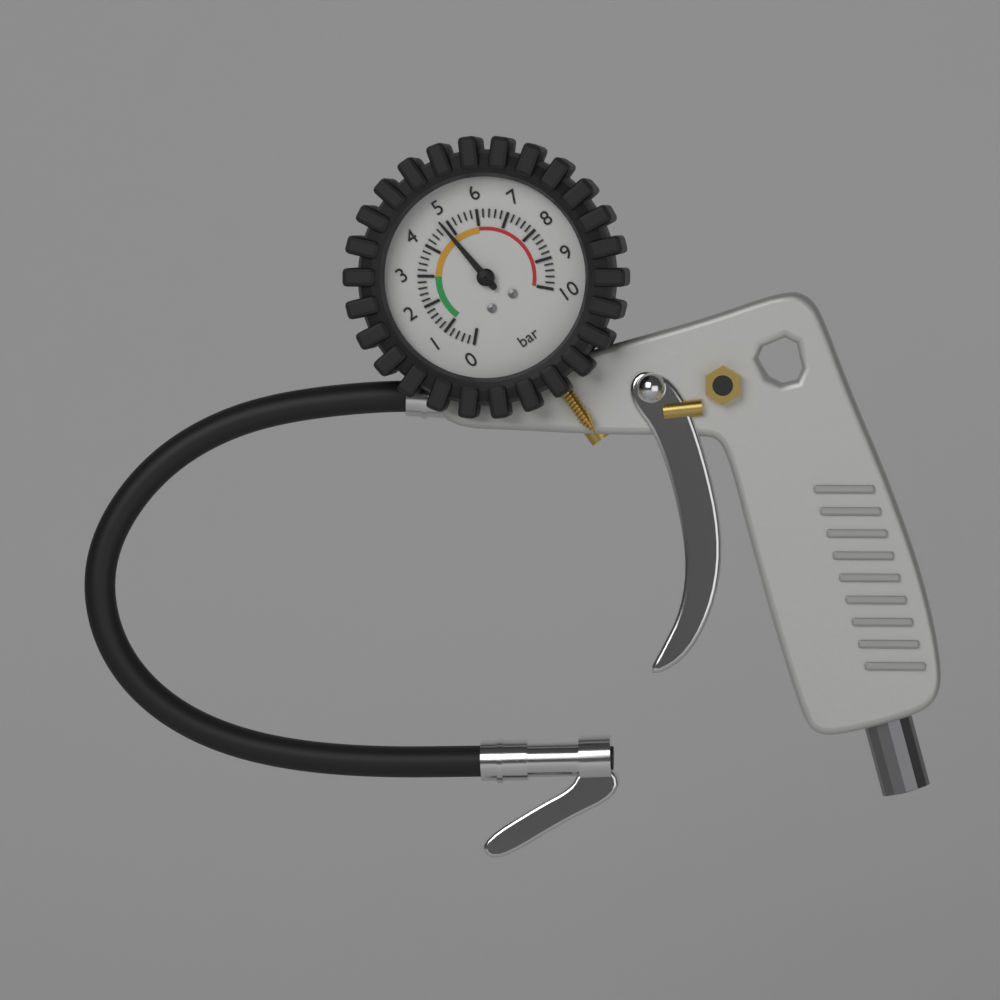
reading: 4.8 bar
